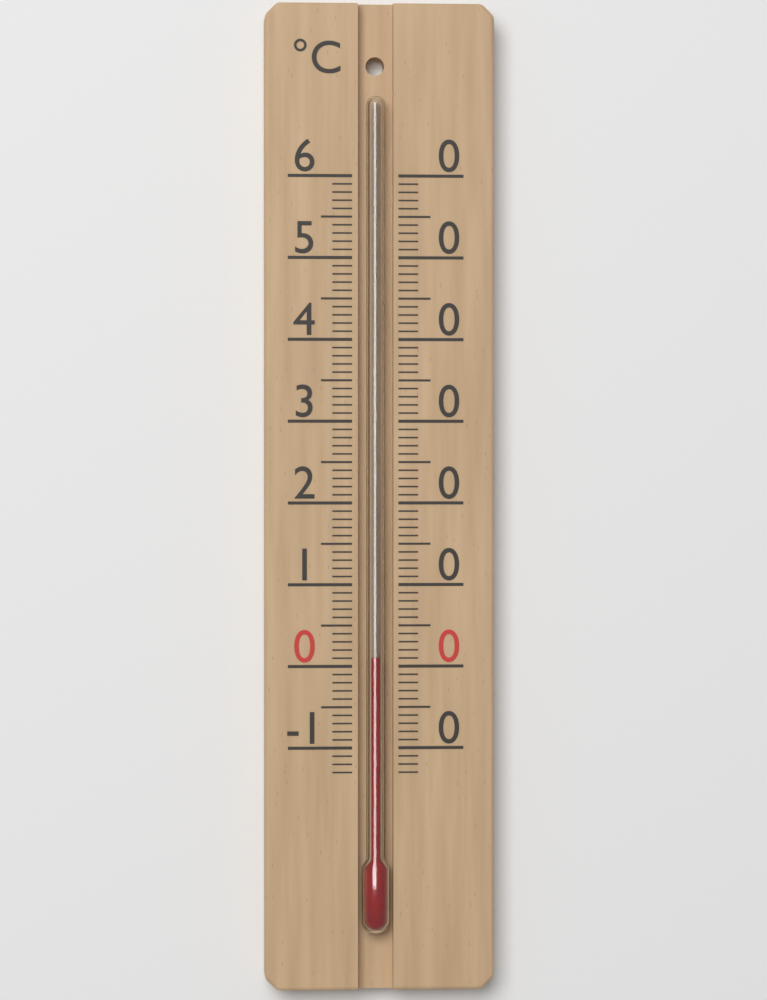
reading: 1 °C
